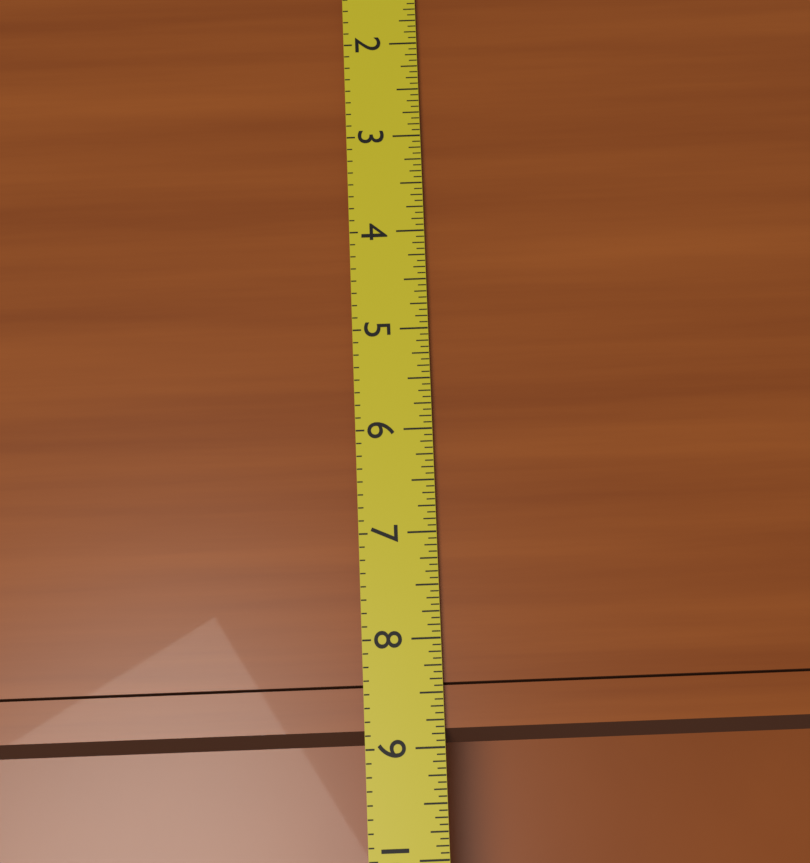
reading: 9.0000 (no unit)
